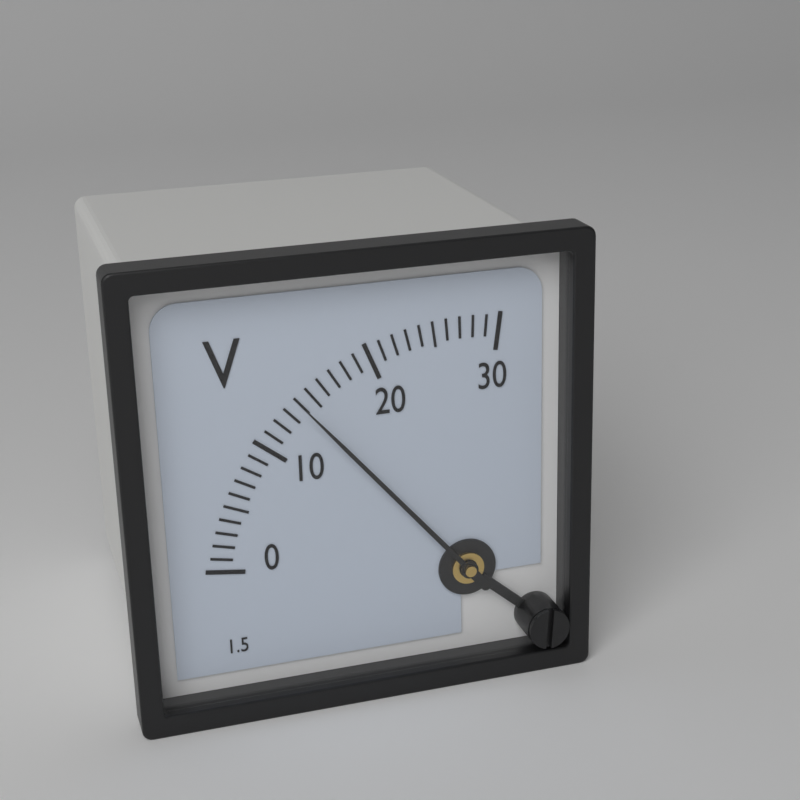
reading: 14 V
